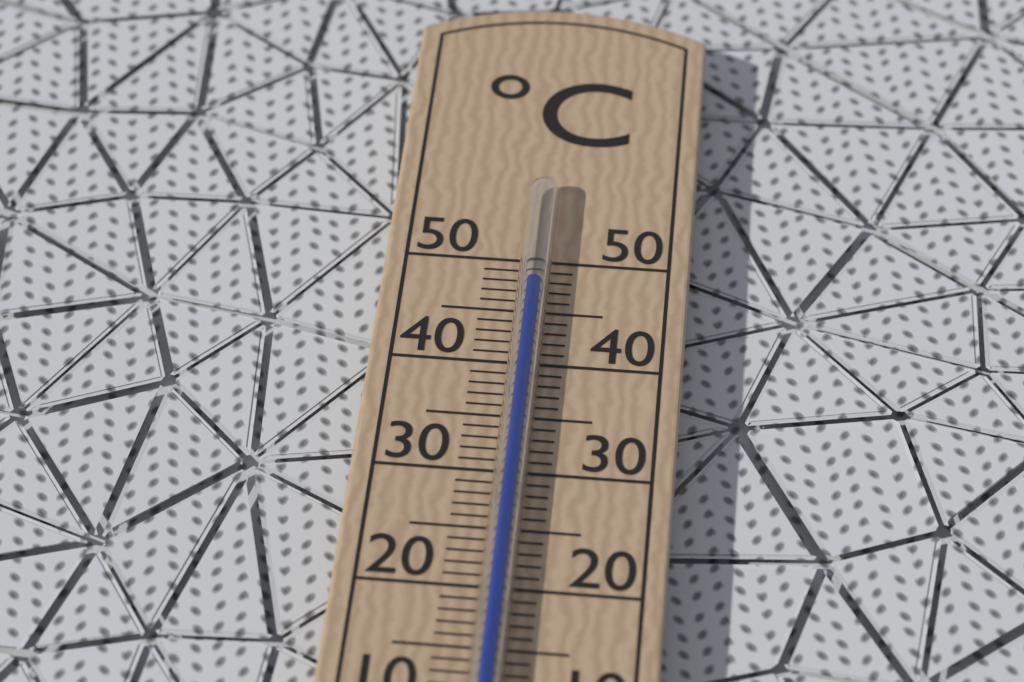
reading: 47 °C
